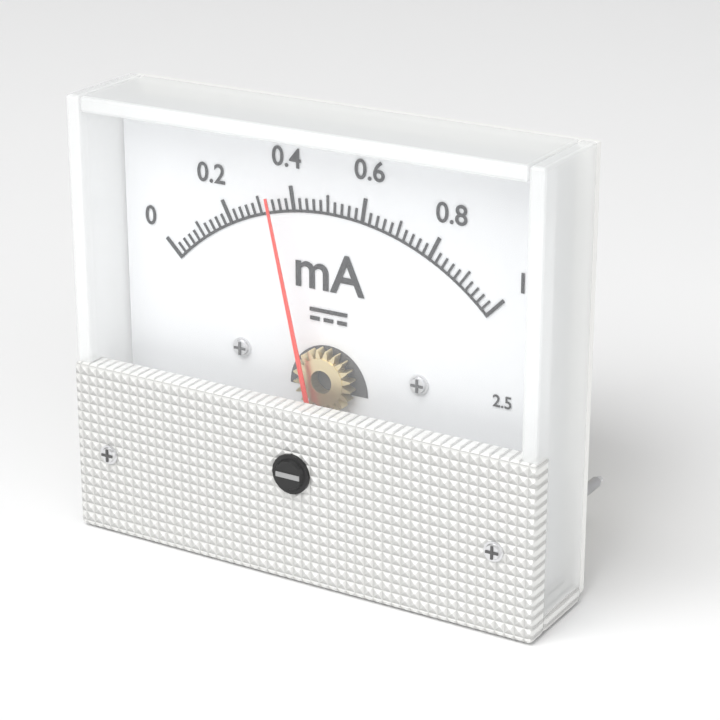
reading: 0.36 mA
